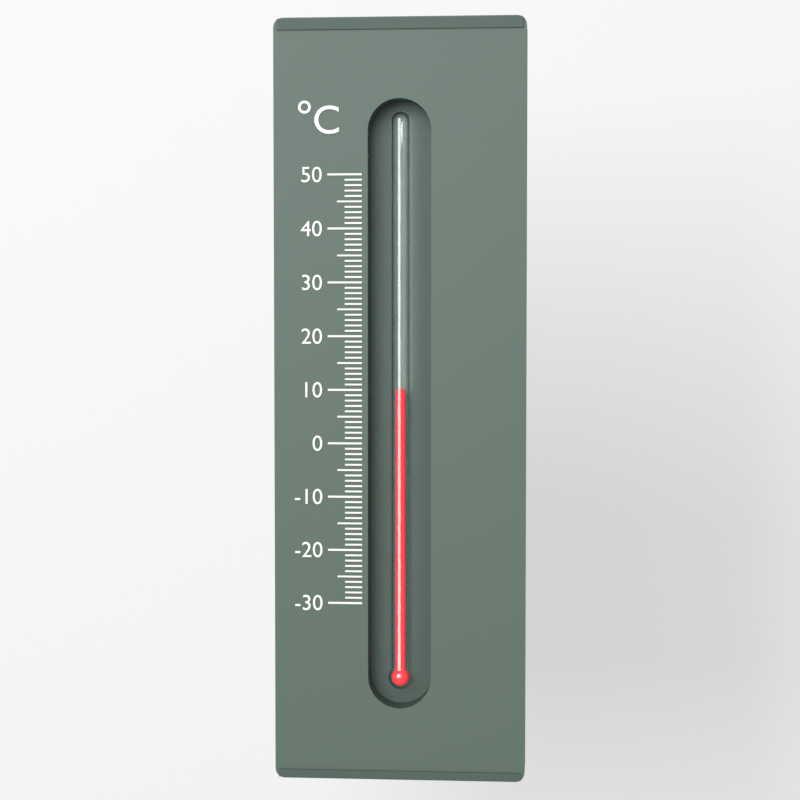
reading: 10 °C
